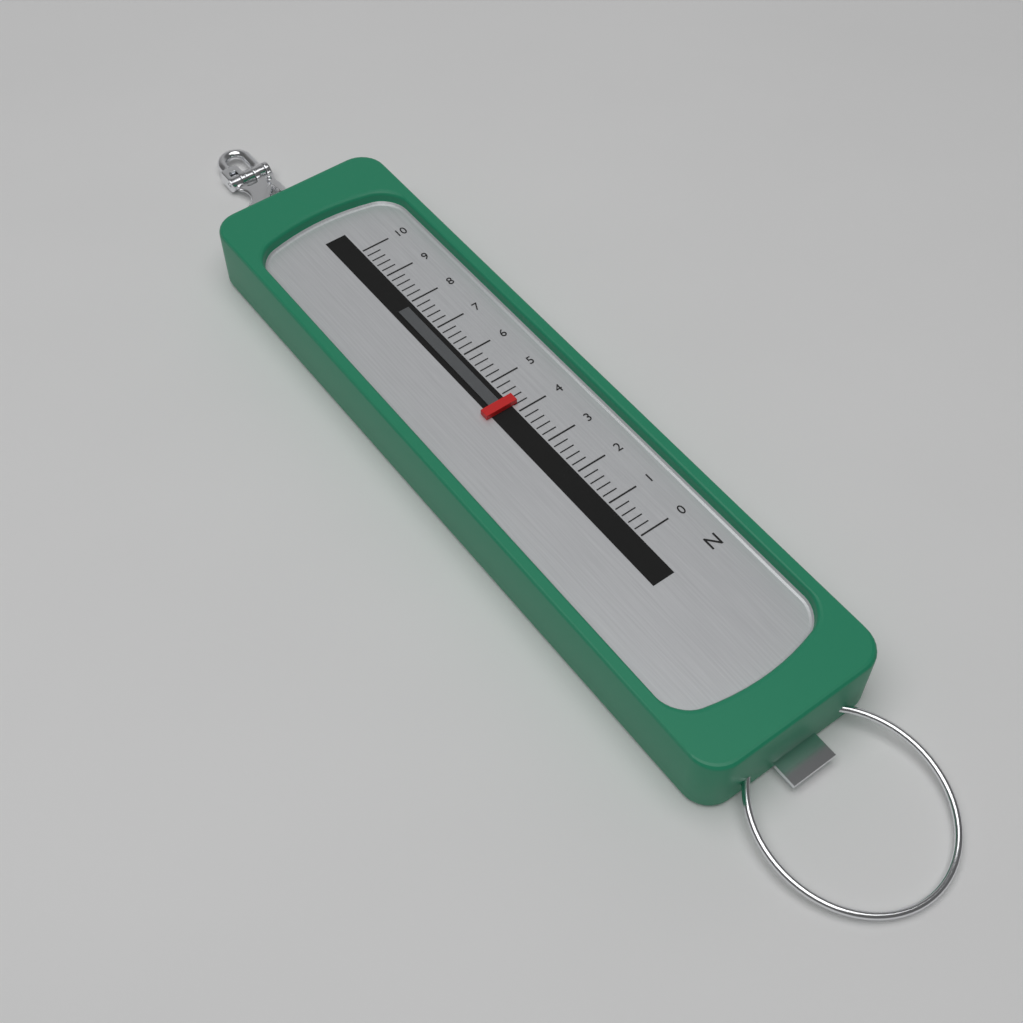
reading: 4.2 N
